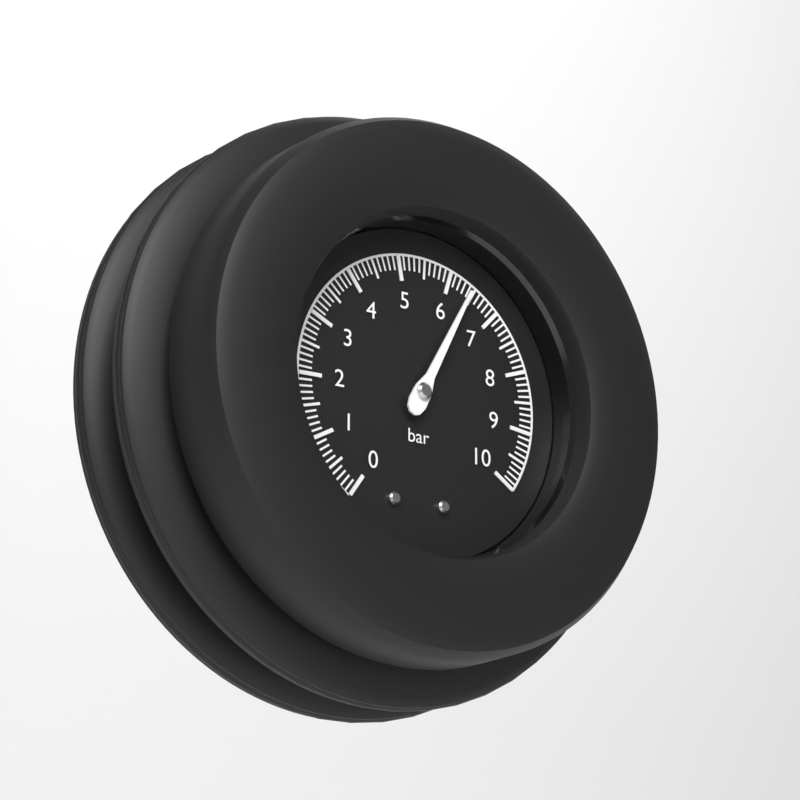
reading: 6.4 bar
